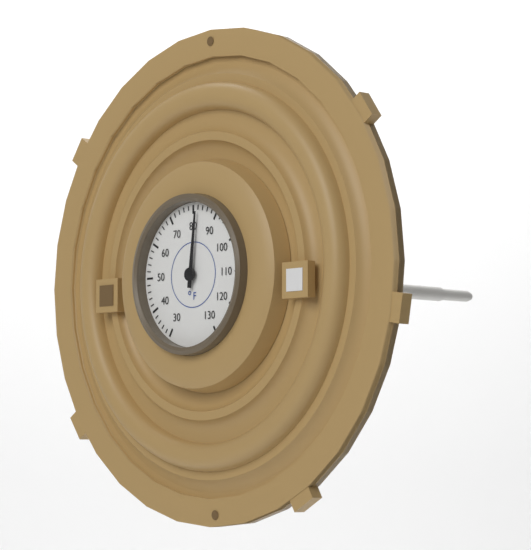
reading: 82 °F
